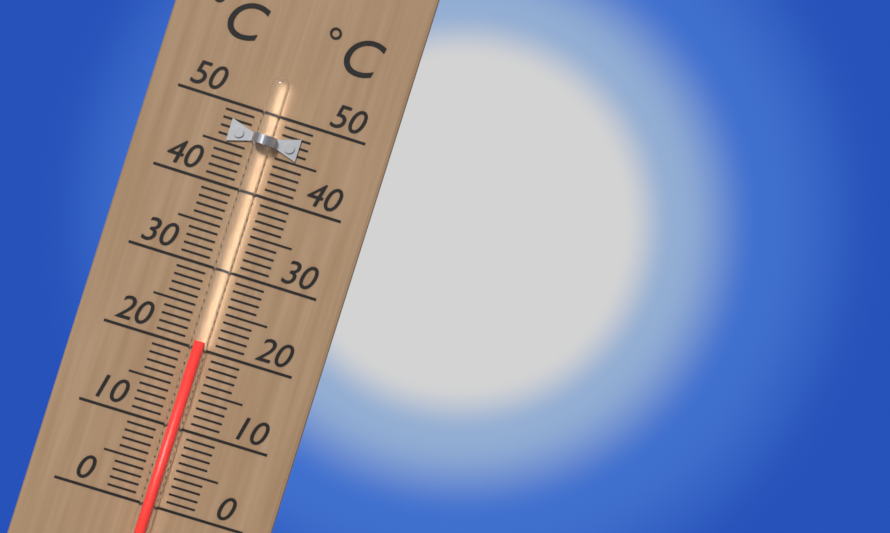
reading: 21 °C
